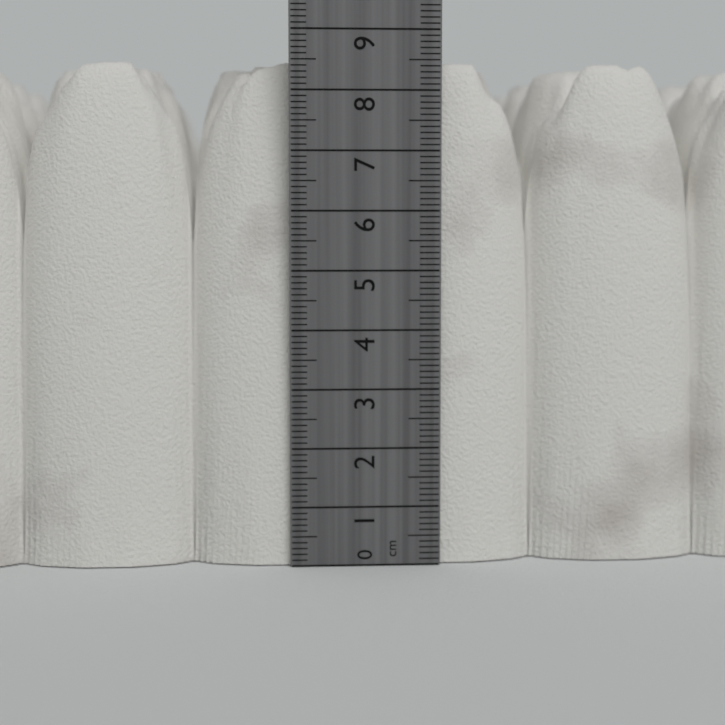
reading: 8.5 cm
